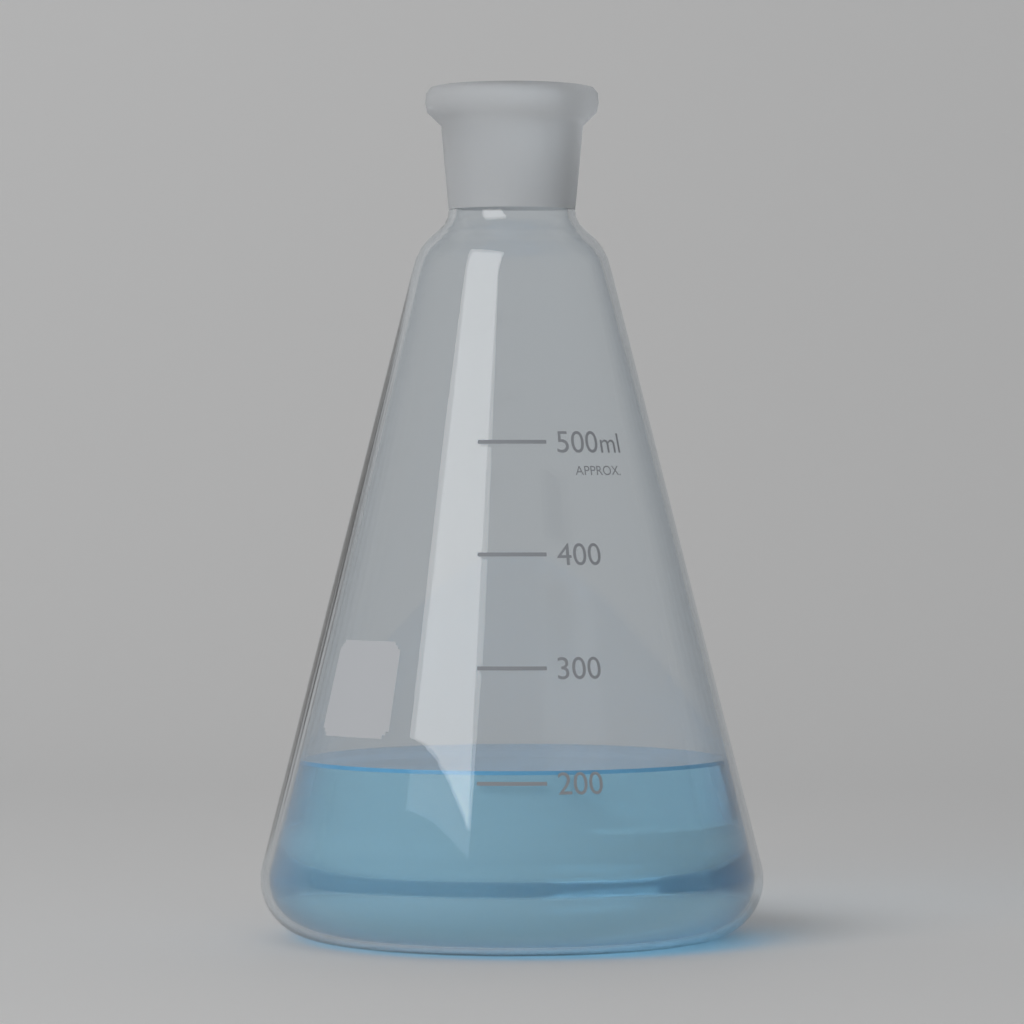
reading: 210 ml
